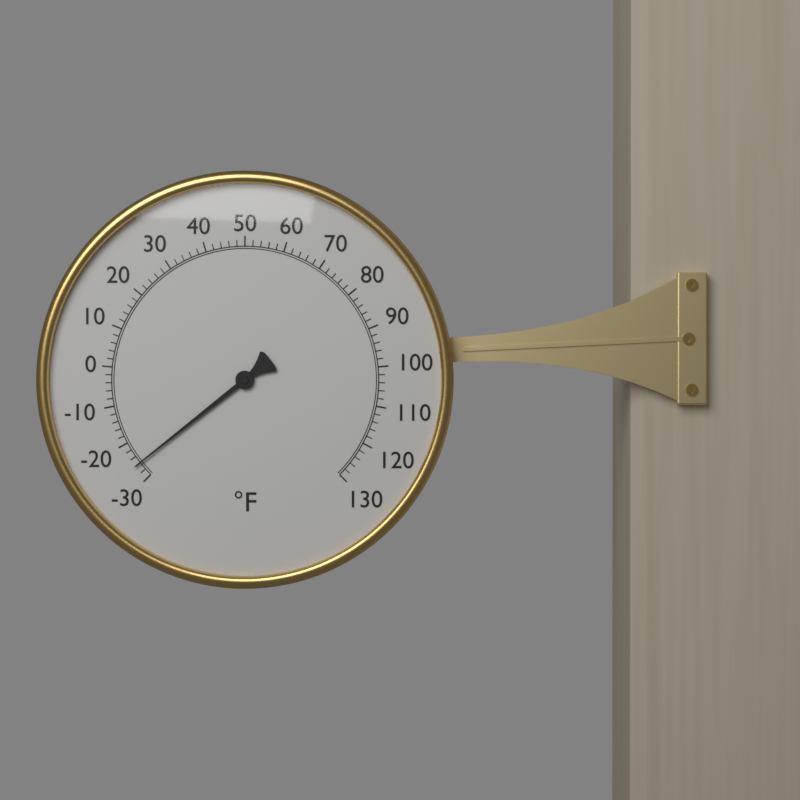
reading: -26 °F
